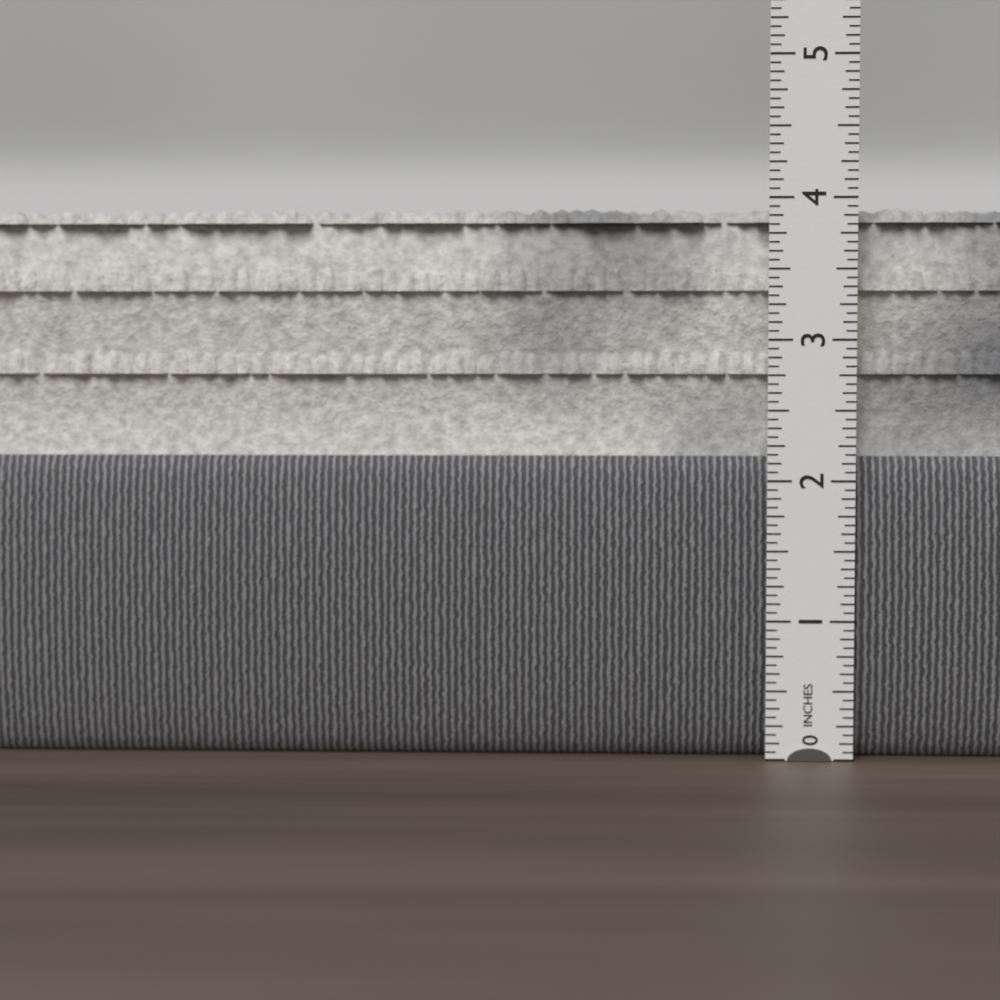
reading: 3.9375 in
